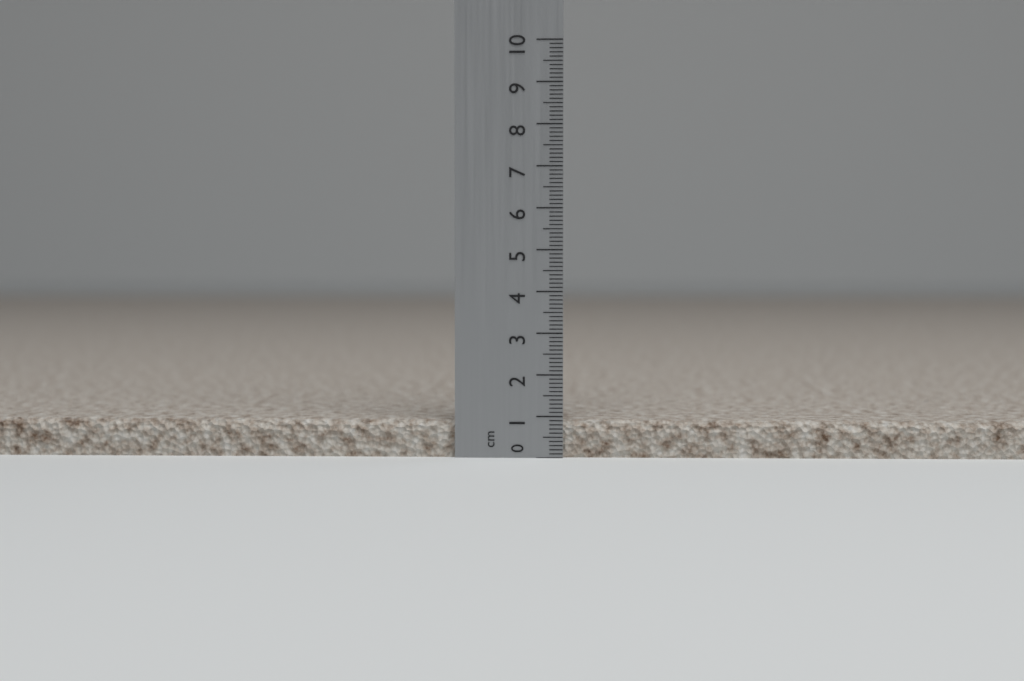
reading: 0.9 cm
